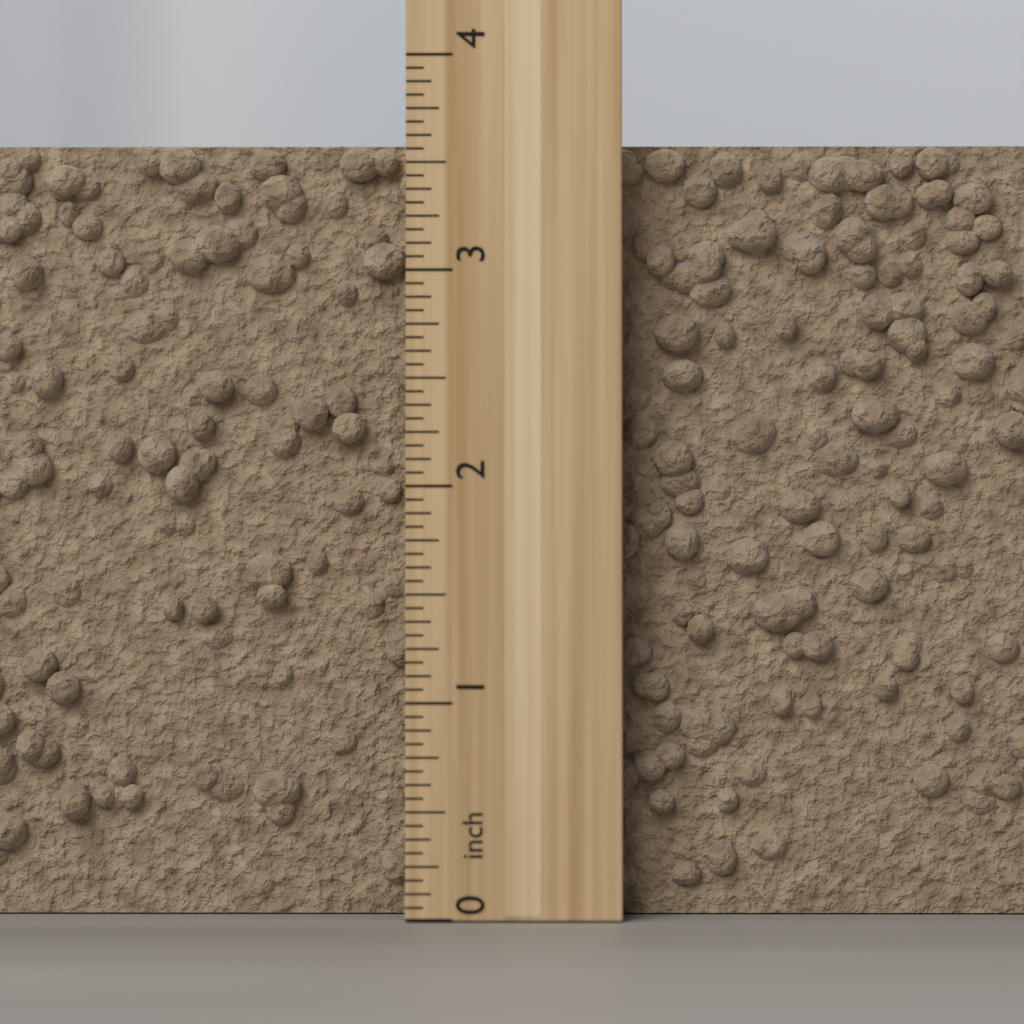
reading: 3.6250 inch
